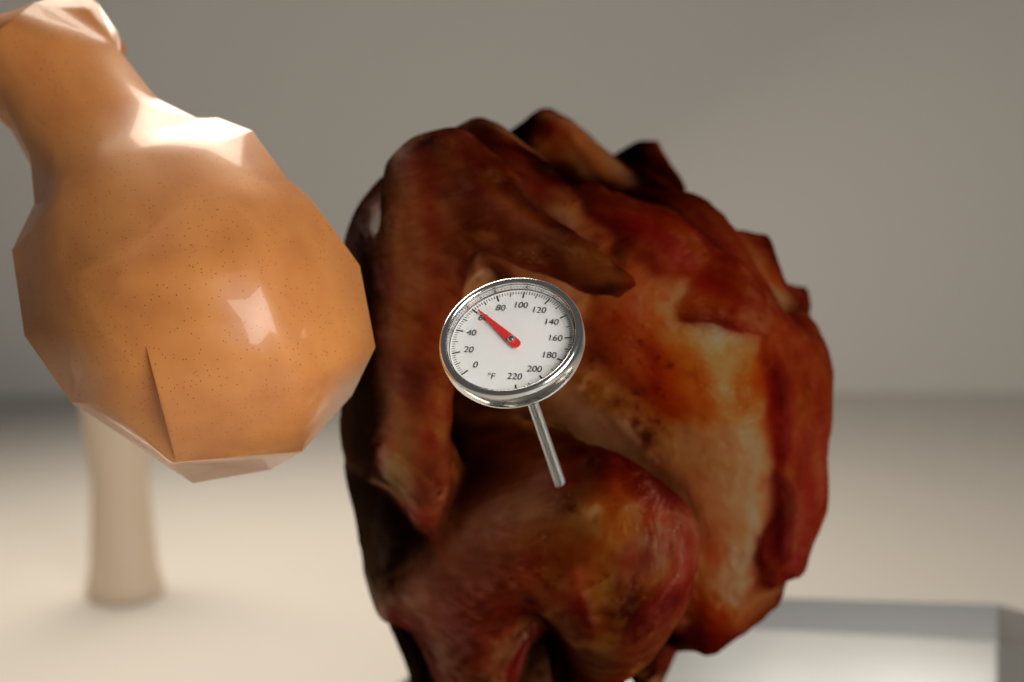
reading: 62 °F
